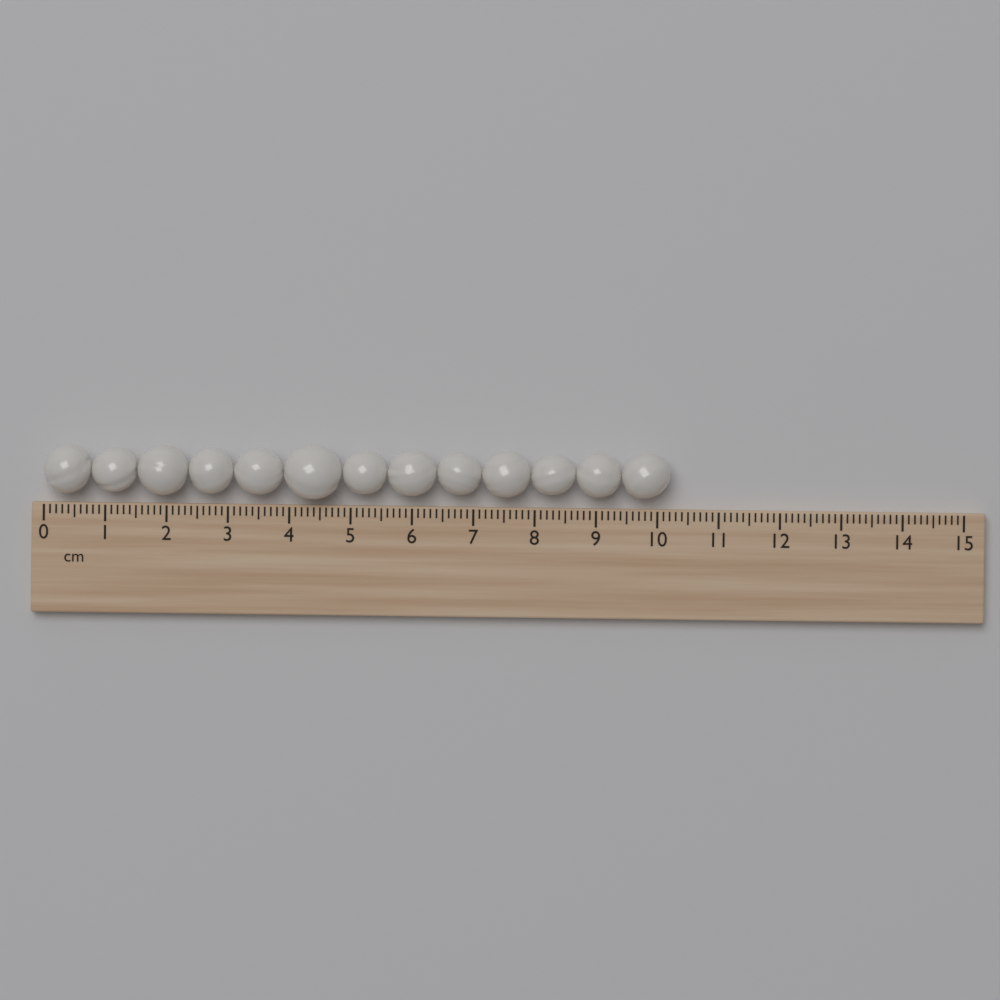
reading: 10.2 cm
